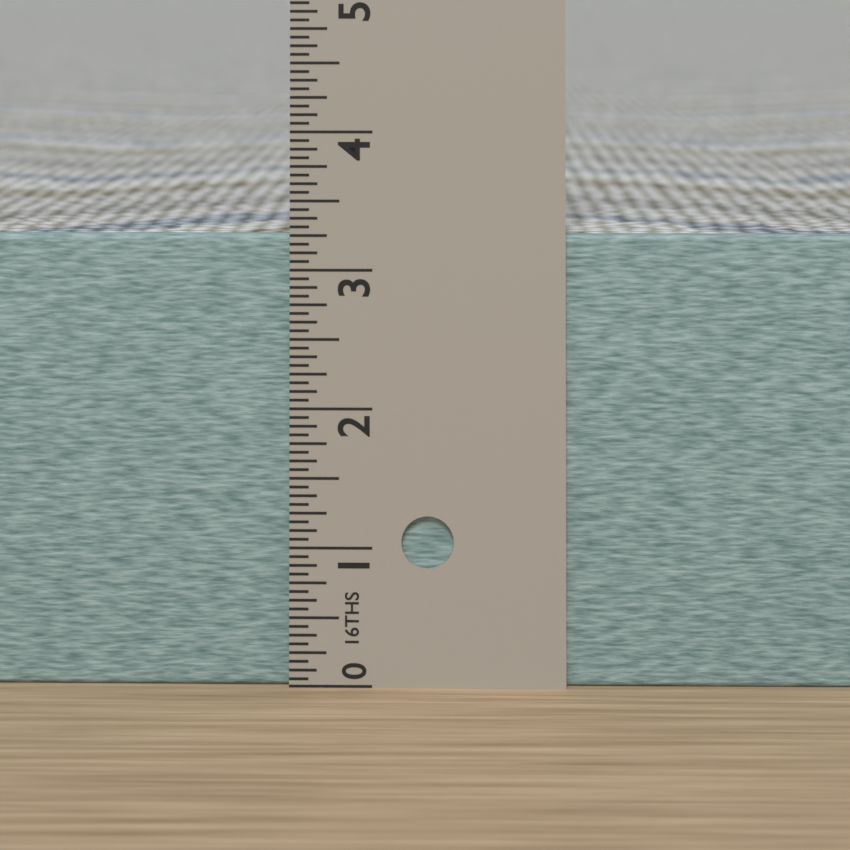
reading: 3.2500 in
